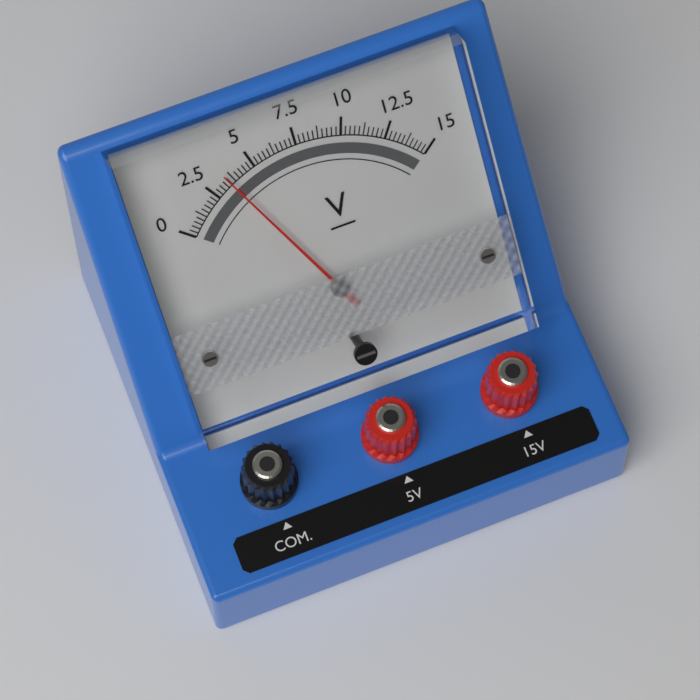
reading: 3.50 V
